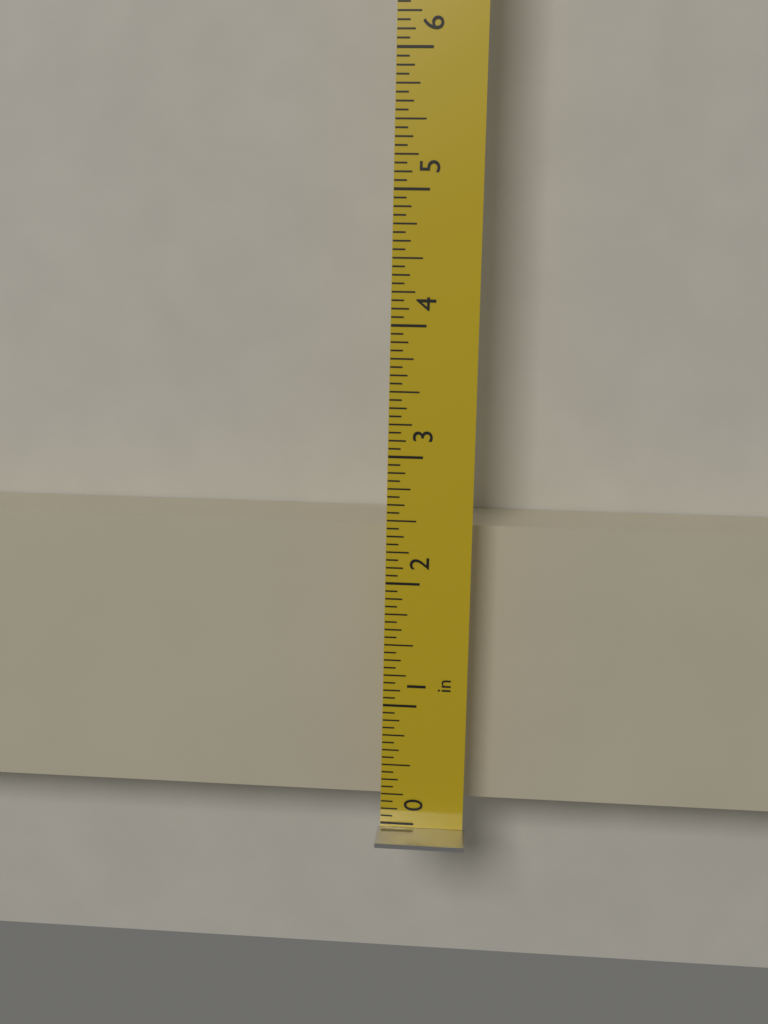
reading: 2.3750 in
